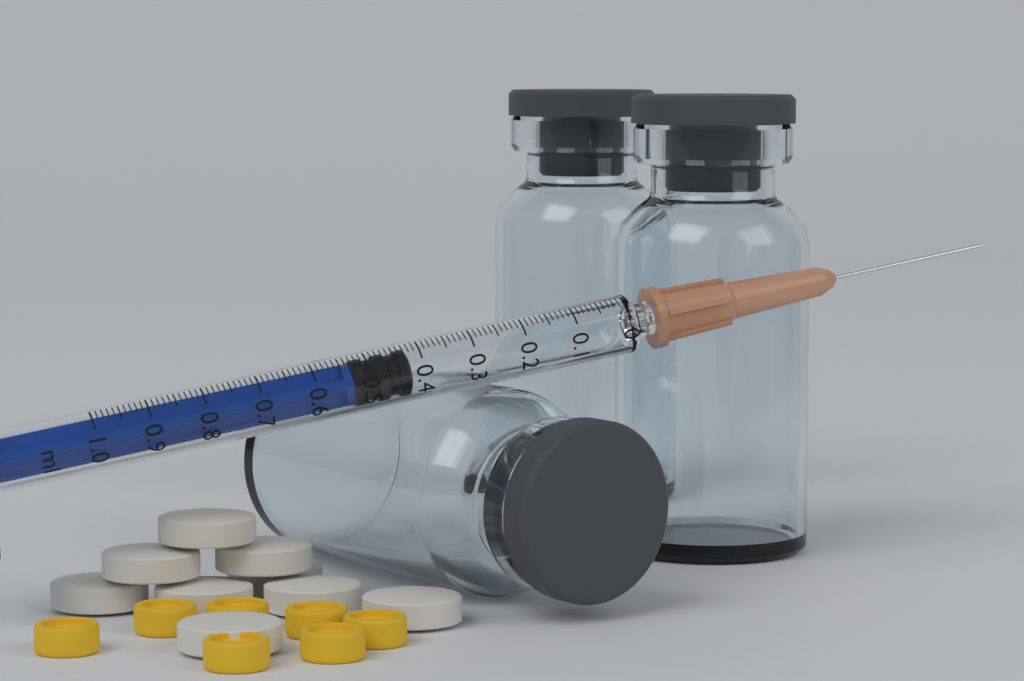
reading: 0.42 ml
